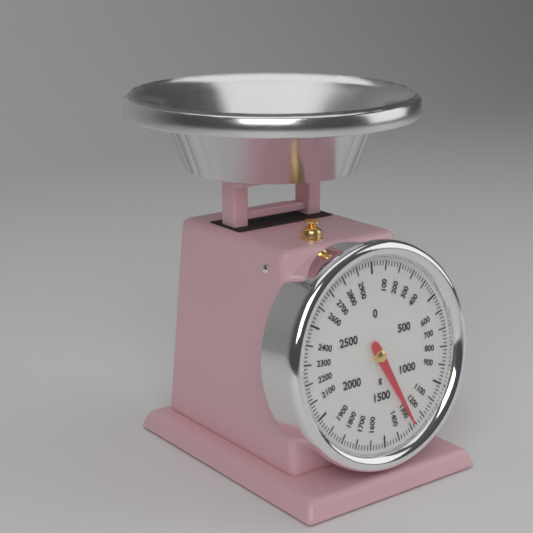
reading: 1280 g
